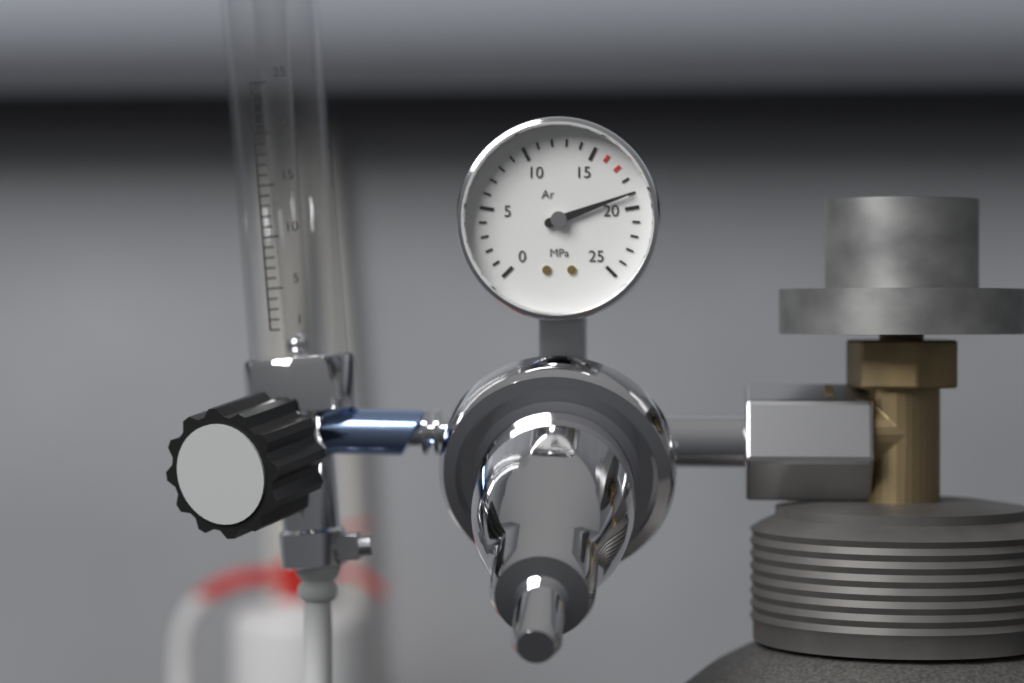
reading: 19 MPa
